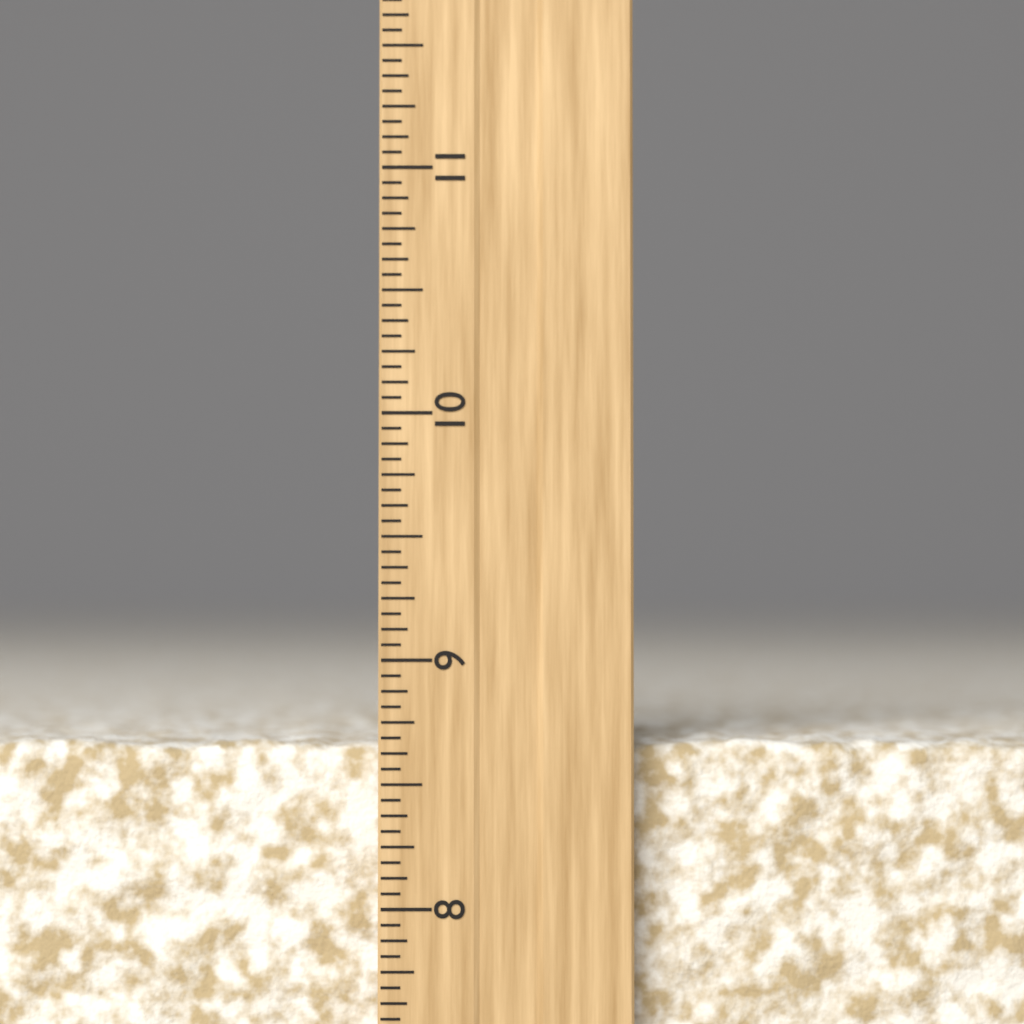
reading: 8.6875 inch
